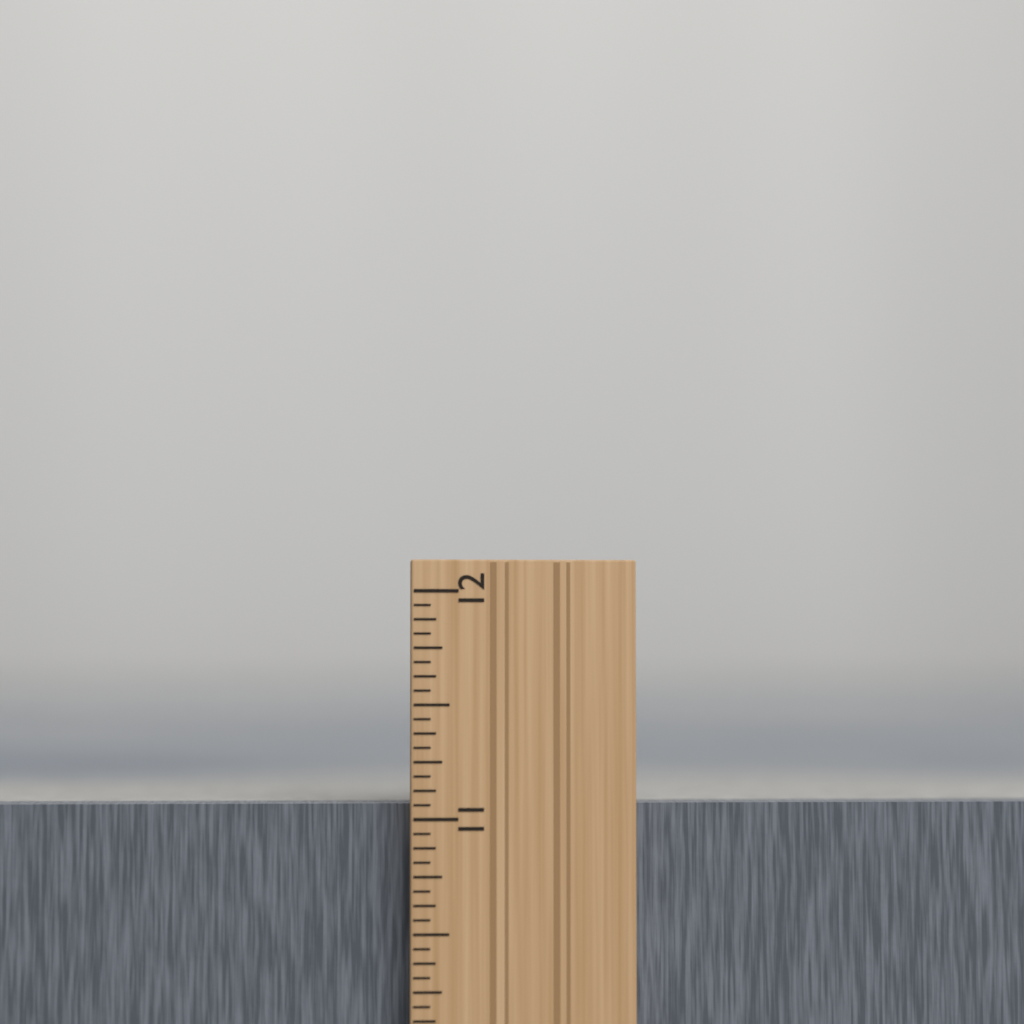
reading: 11.0625 in
